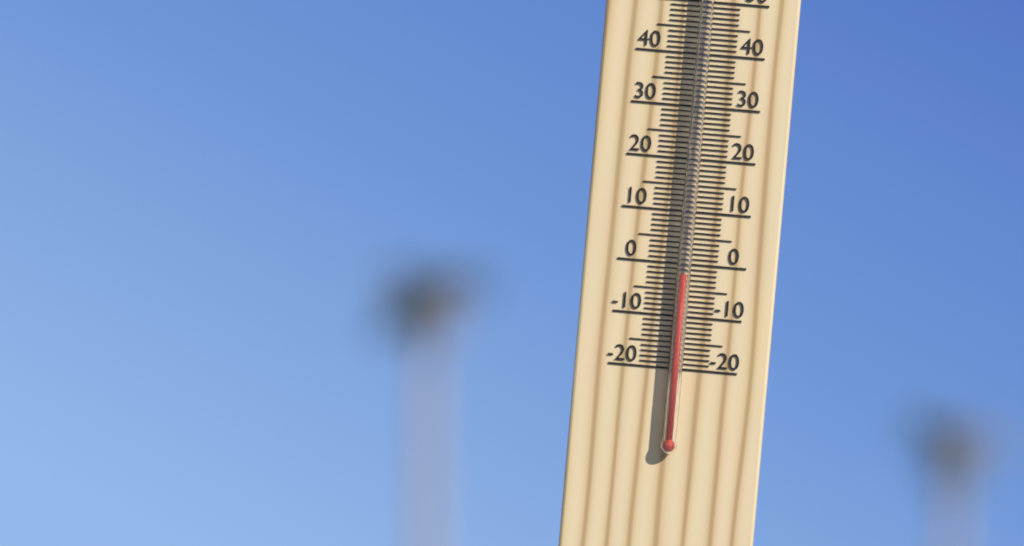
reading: -2 °C
